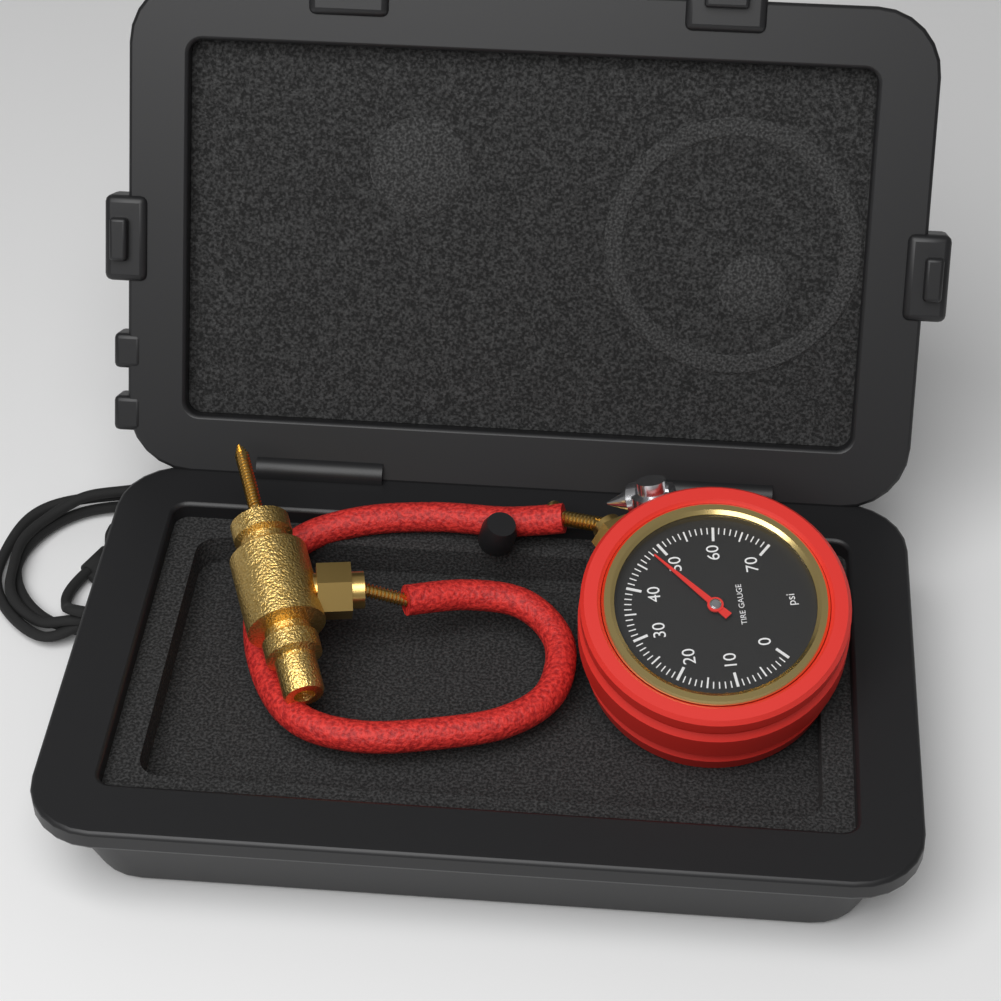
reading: 48 psi
